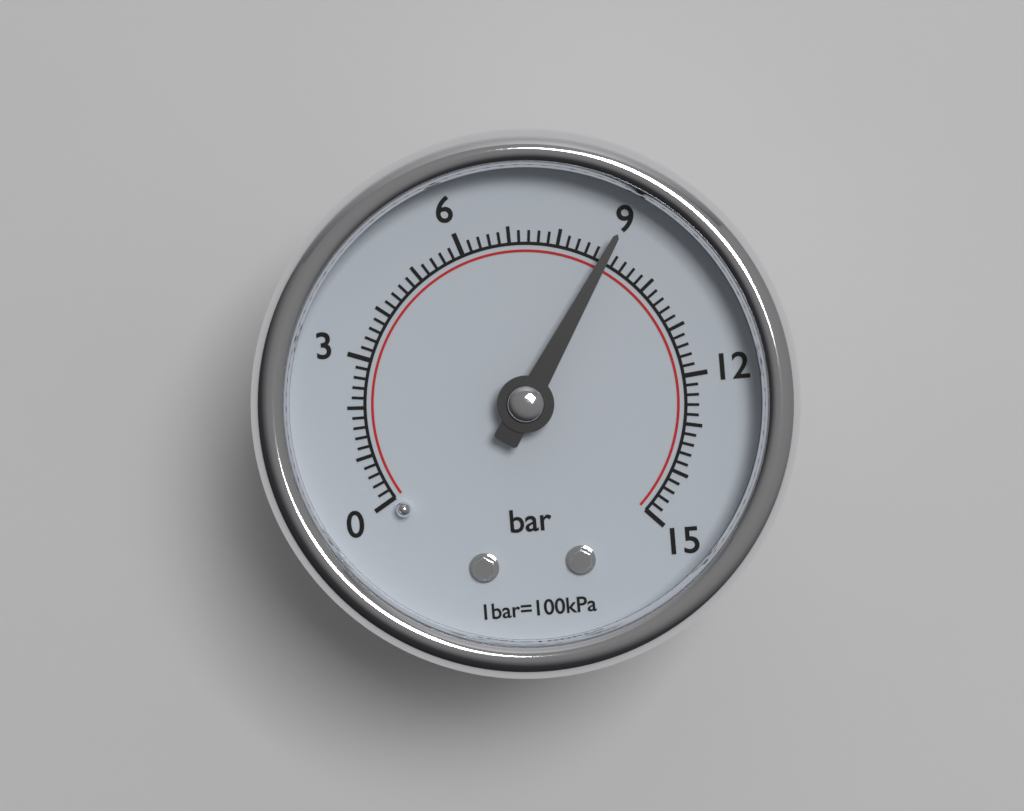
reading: 9.0 bar
